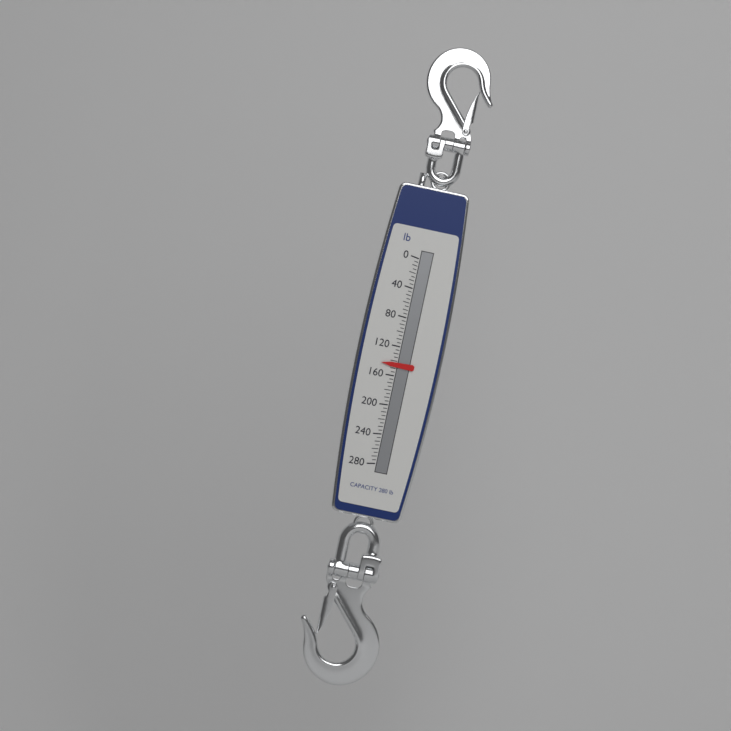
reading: 145 lb
